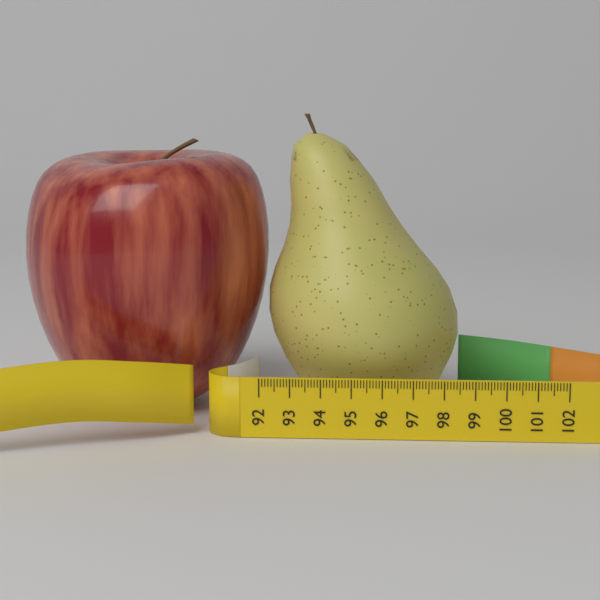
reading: 98.6 (no unit)
